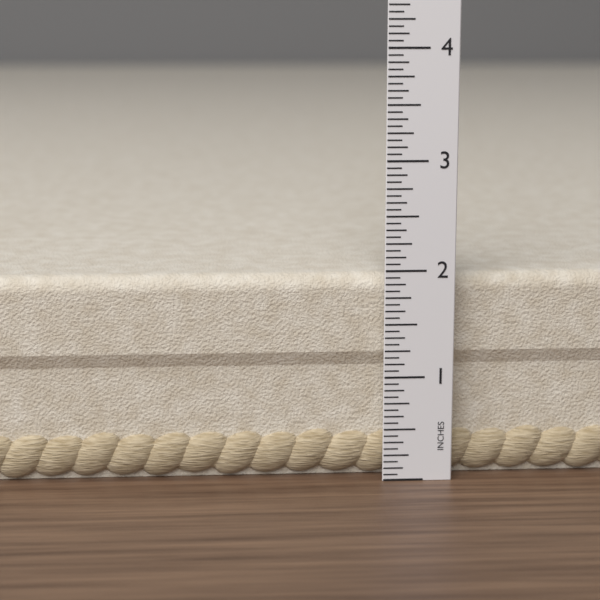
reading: 1.9375 in
